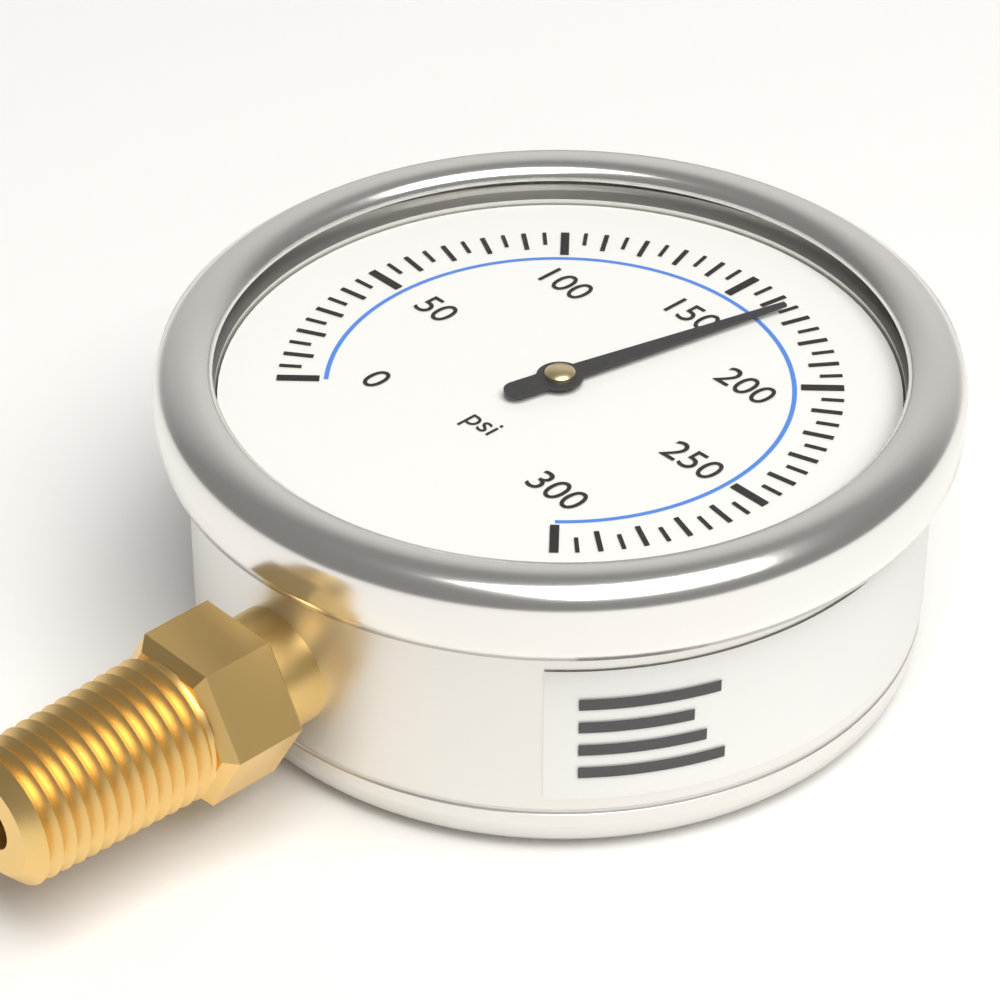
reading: 165 psi
